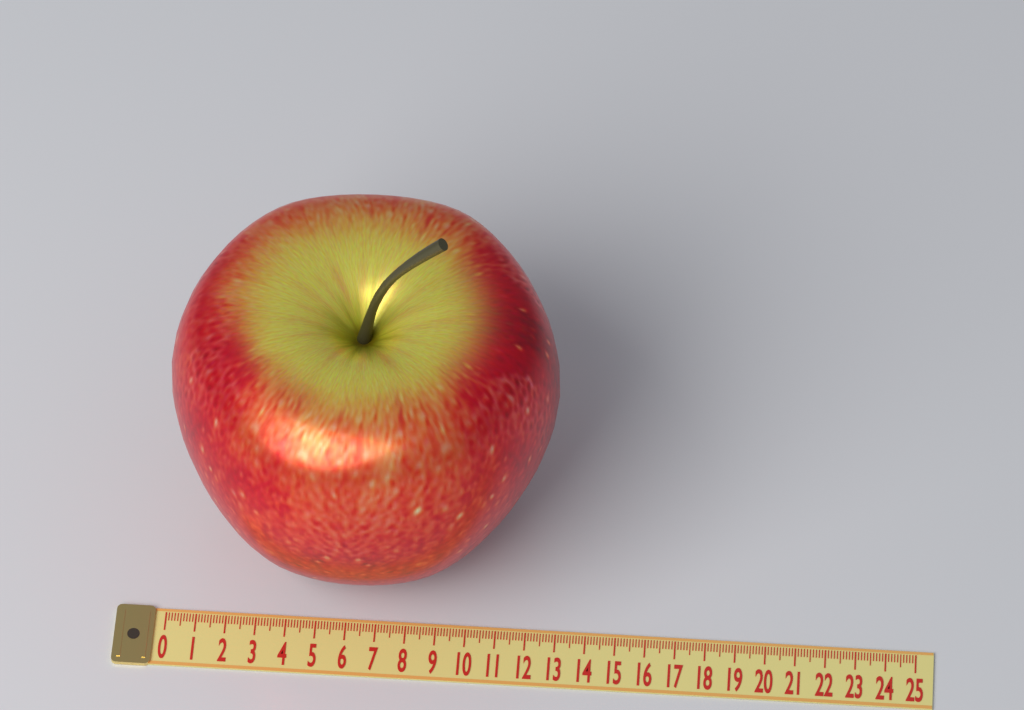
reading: 12.8 (no unit)
